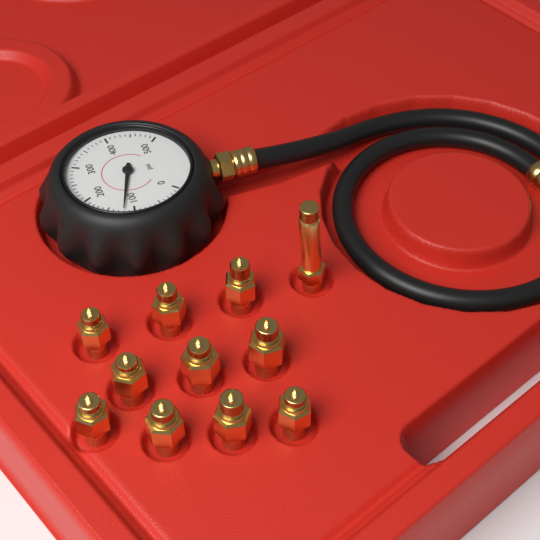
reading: 120 psi
